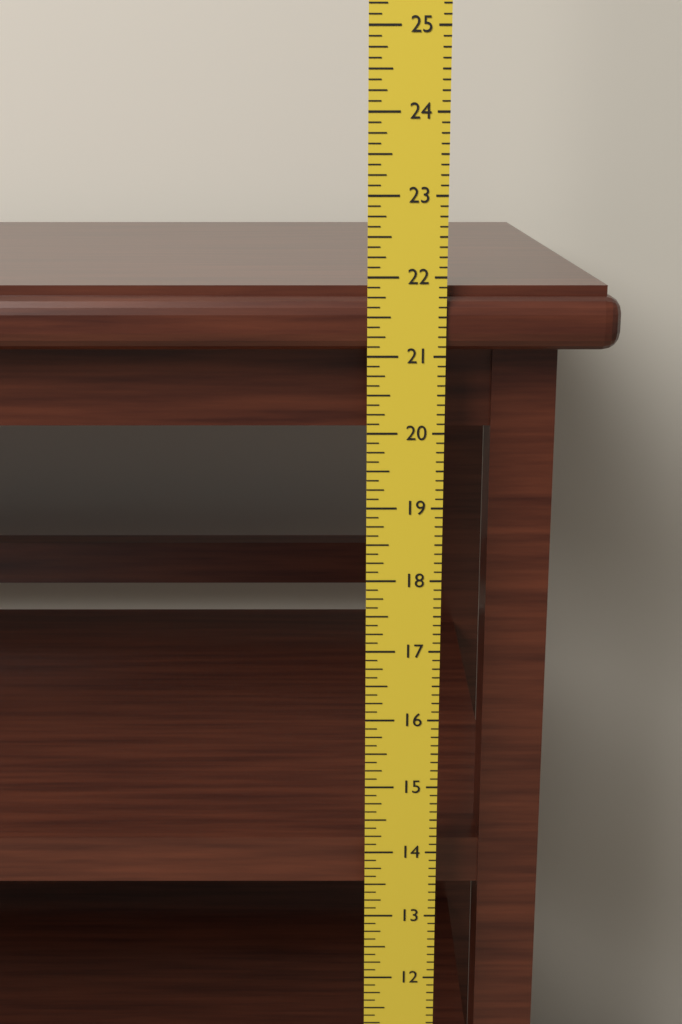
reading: 21.875 in
